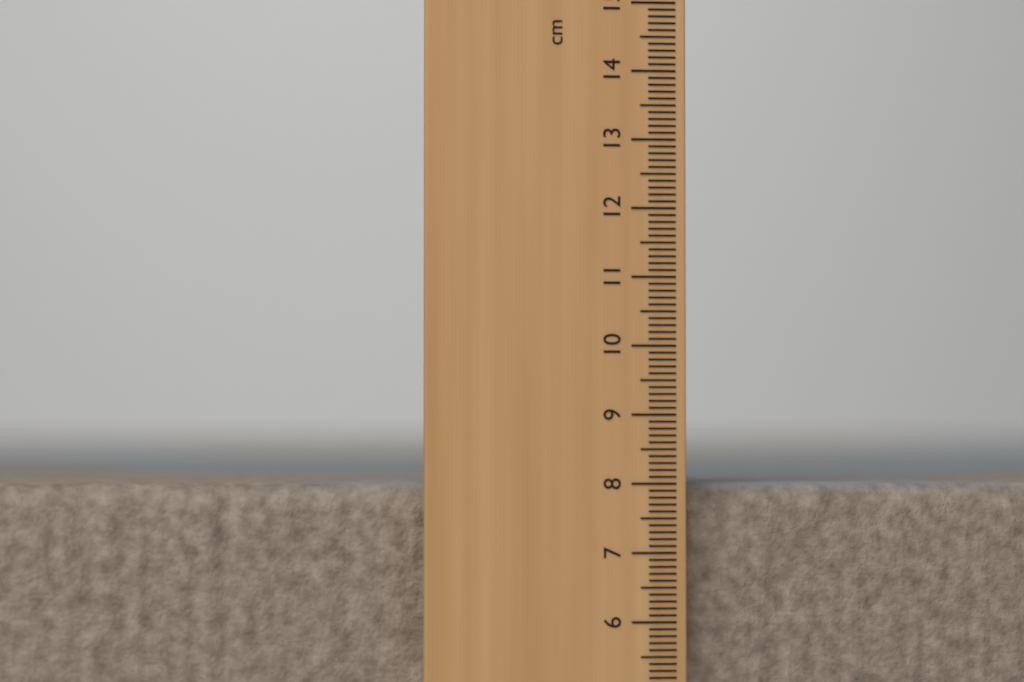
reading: 8.0 cm
